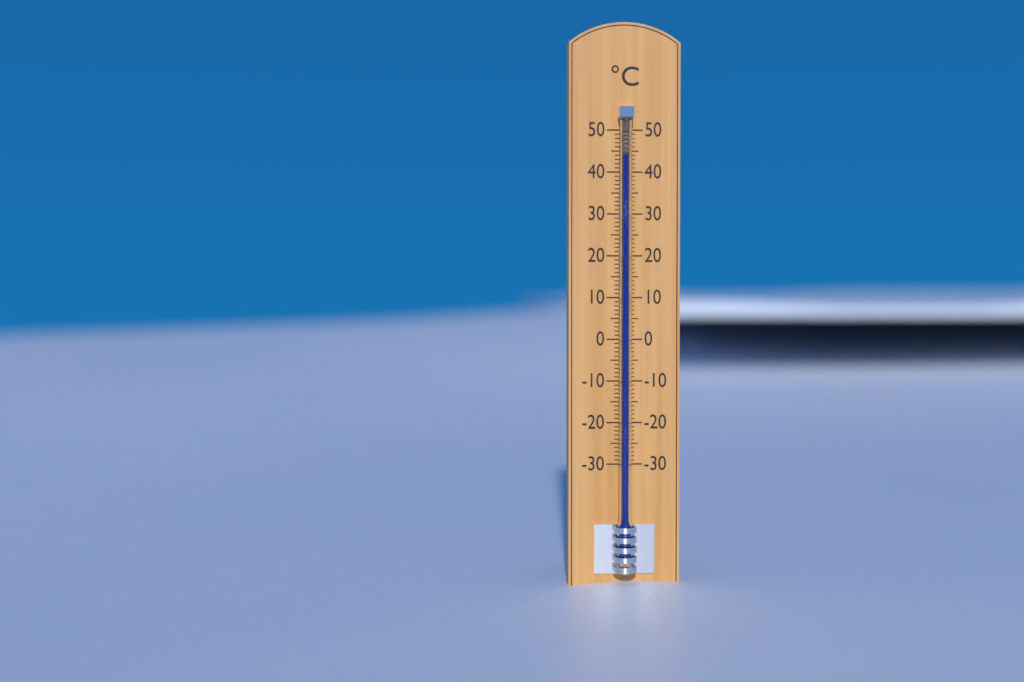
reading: 44 °C
